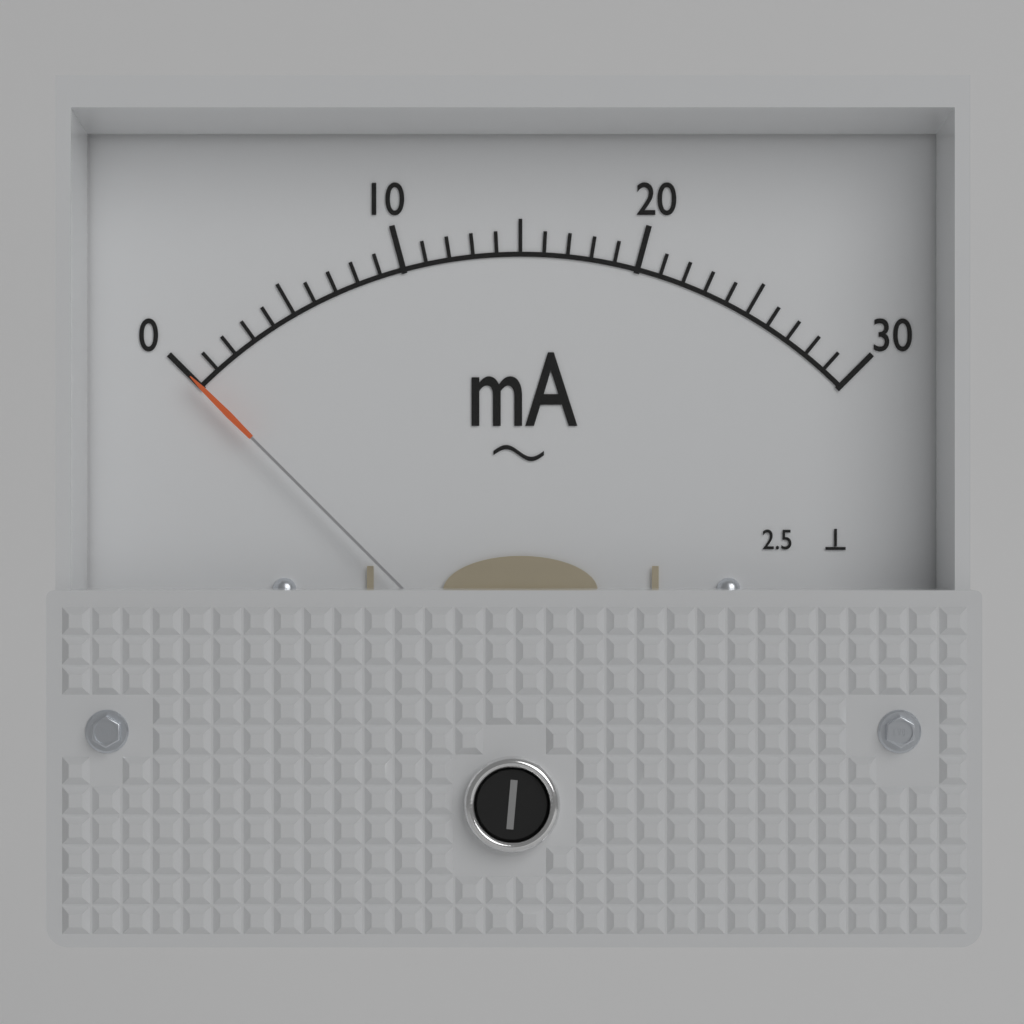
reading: 0 mA
